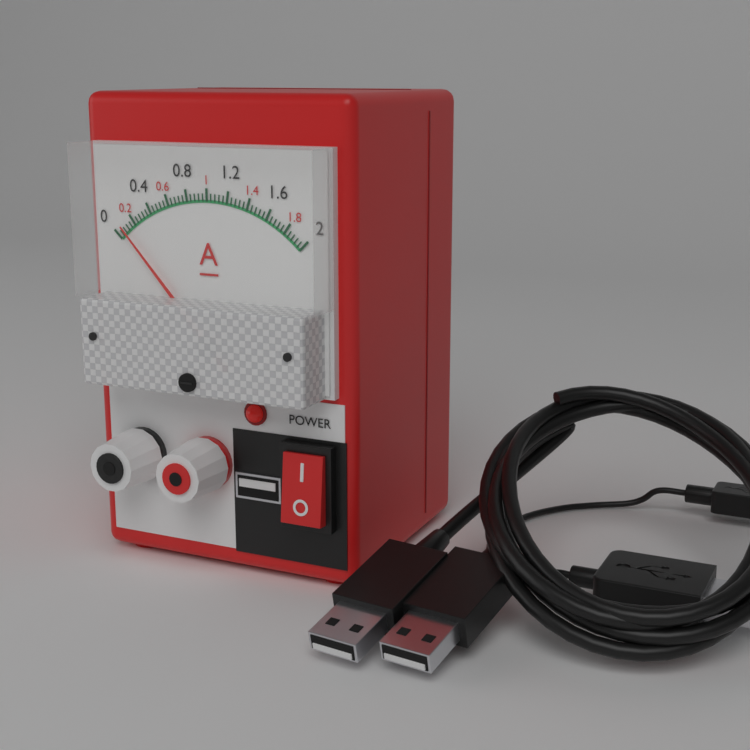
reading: 0.08 A
